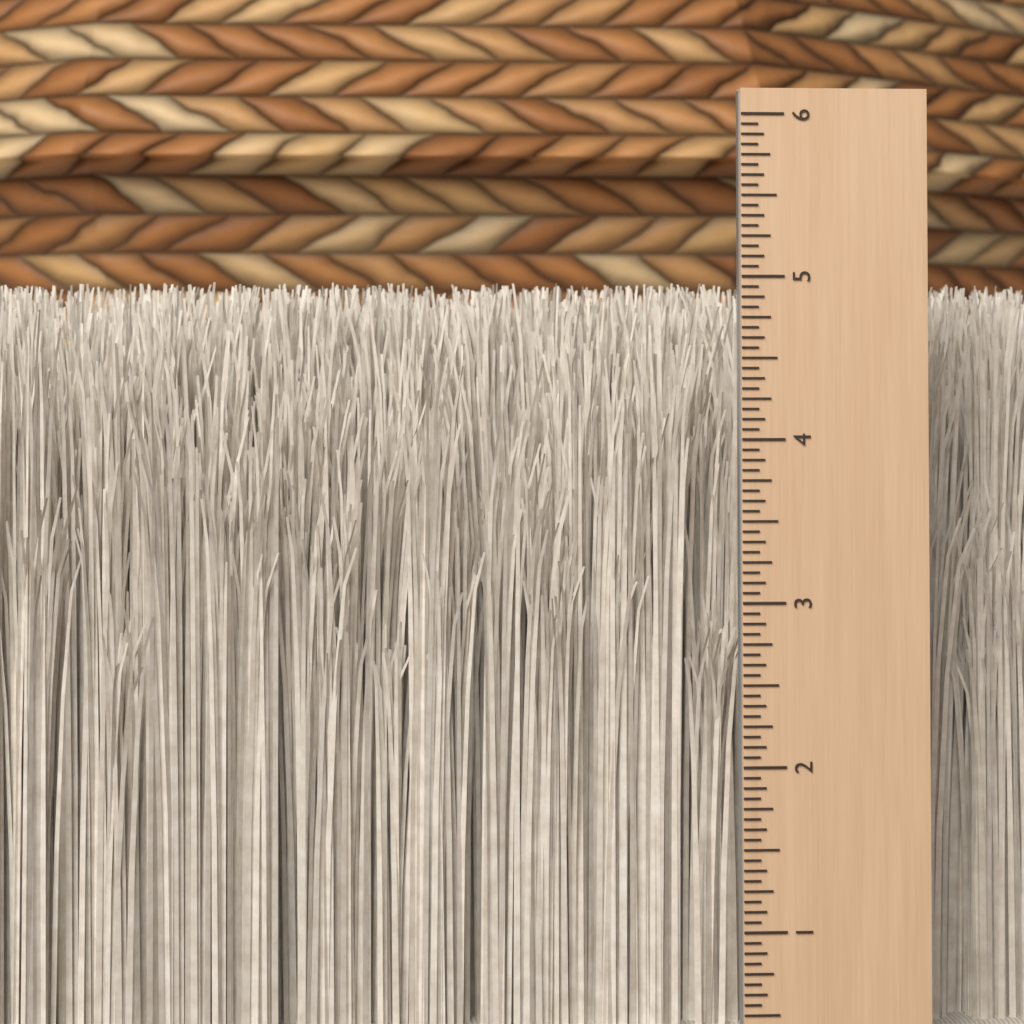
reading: 5.0000 in
